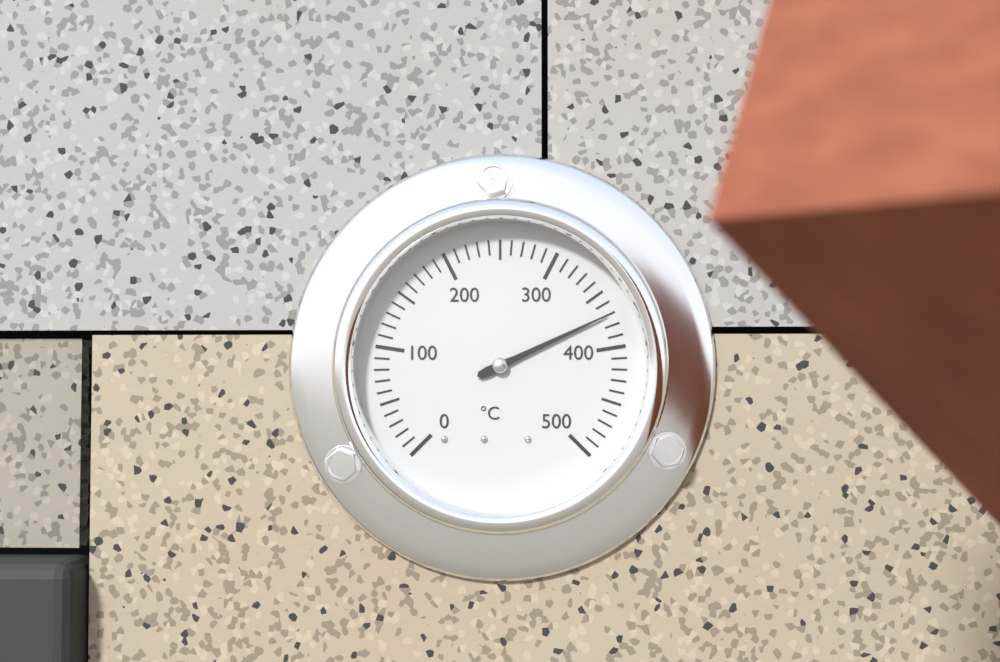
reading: 370 °C
